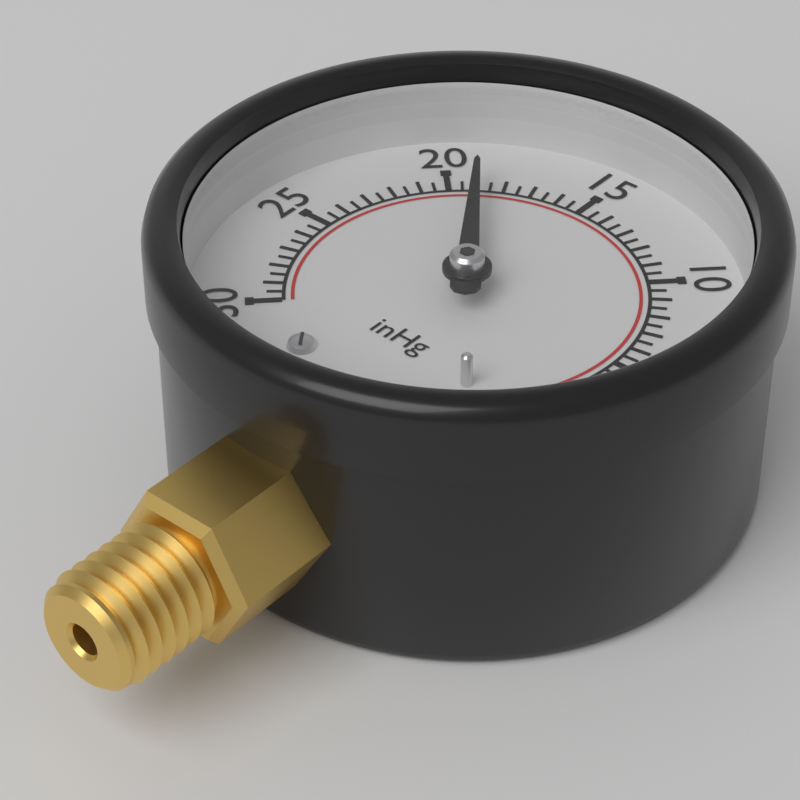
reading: 19.0 inHg
